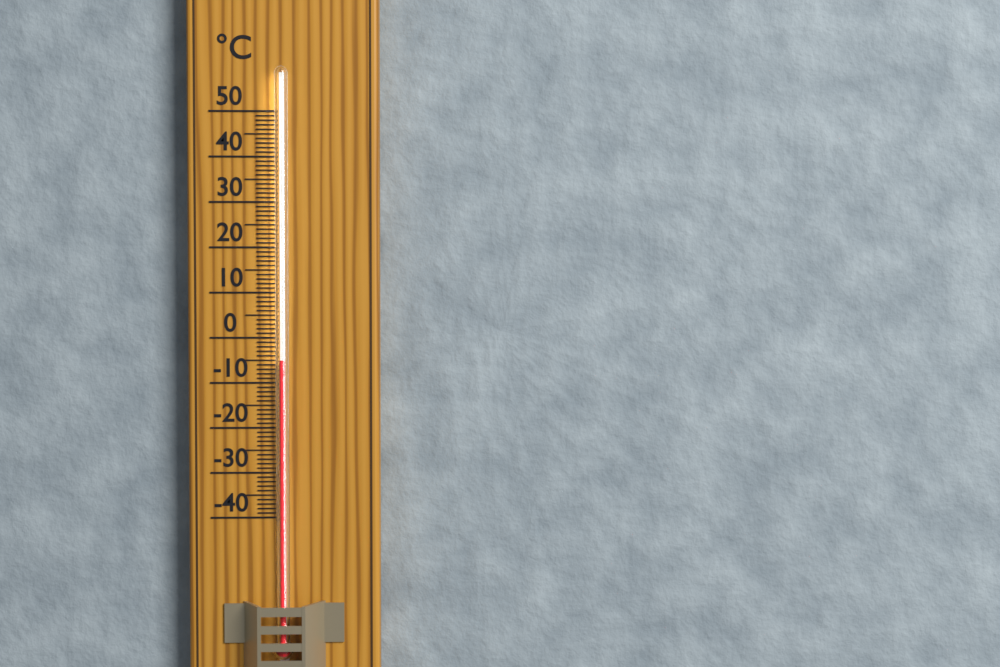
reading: -5 °C
